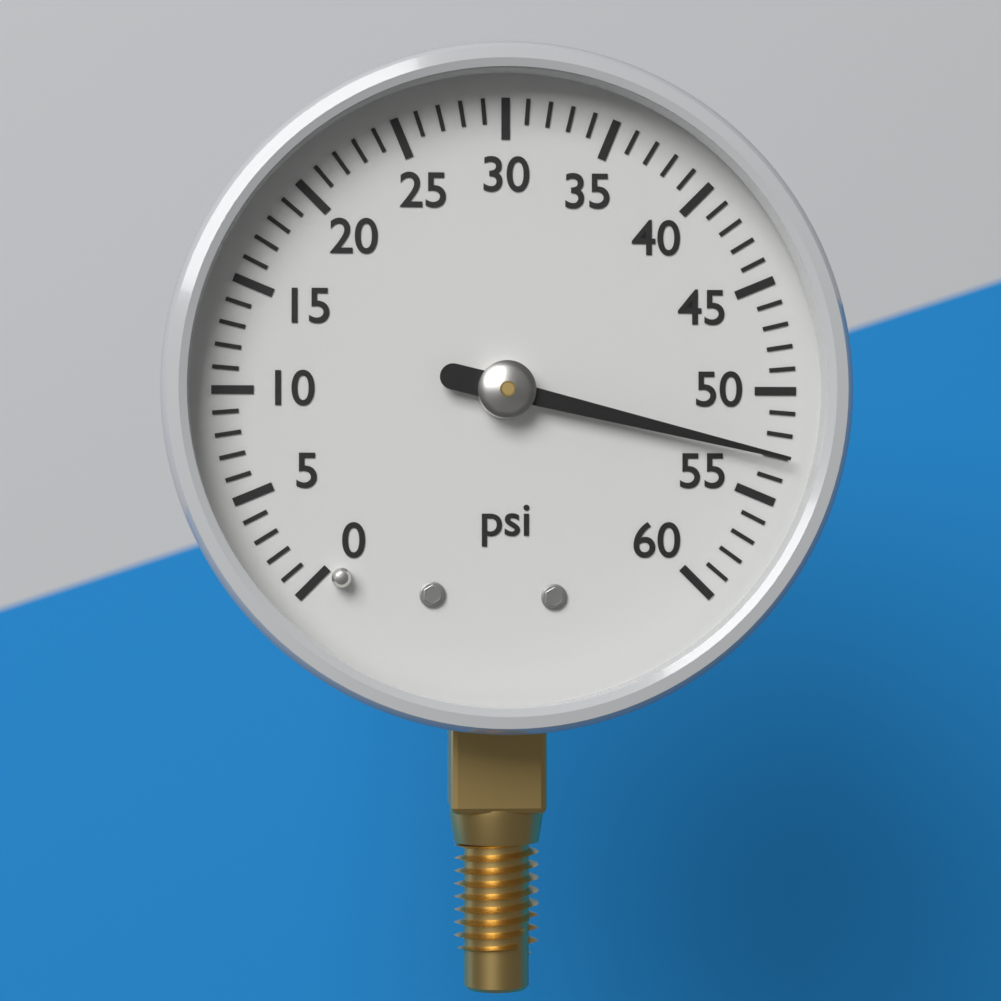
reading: 53 psi
